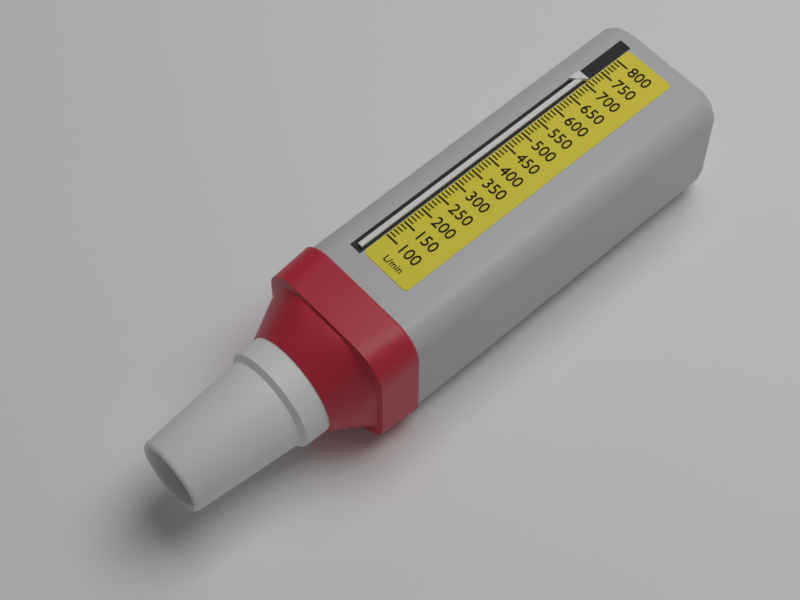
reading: 710 L/min
